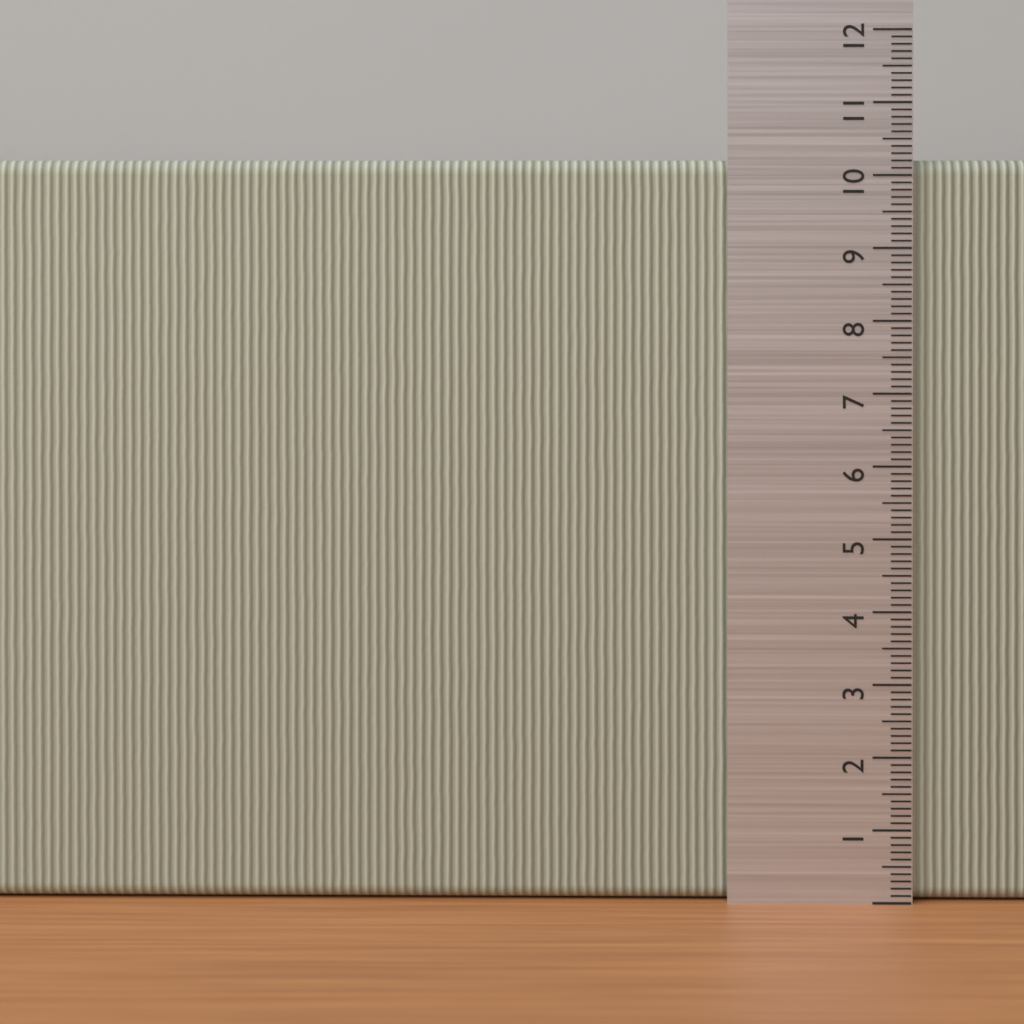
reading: 10.2 (no unit)
